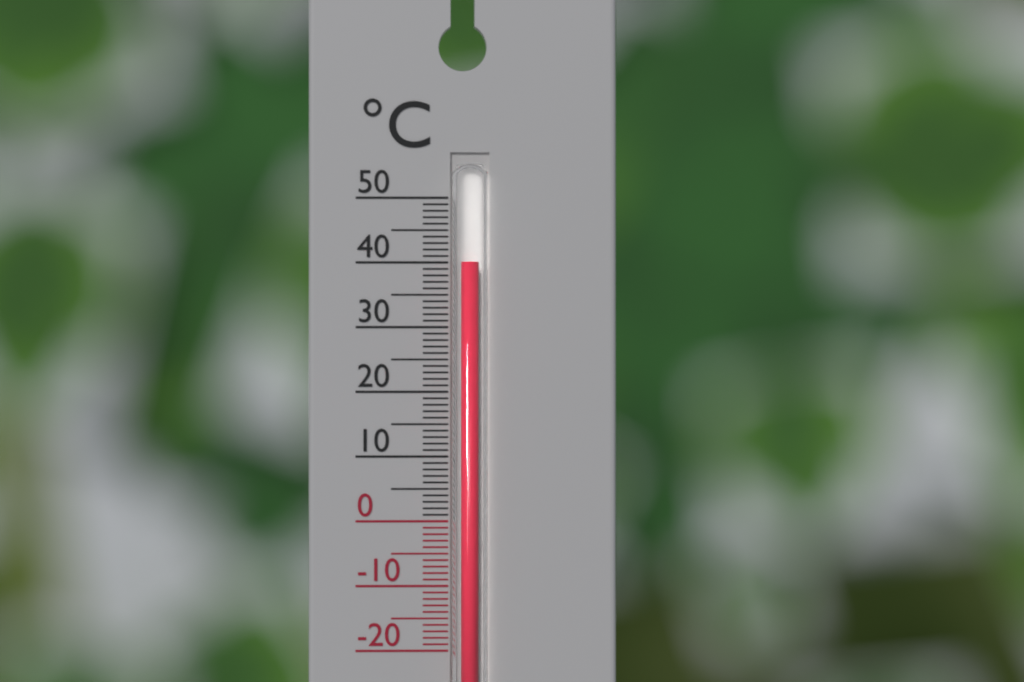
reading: 40 °C
